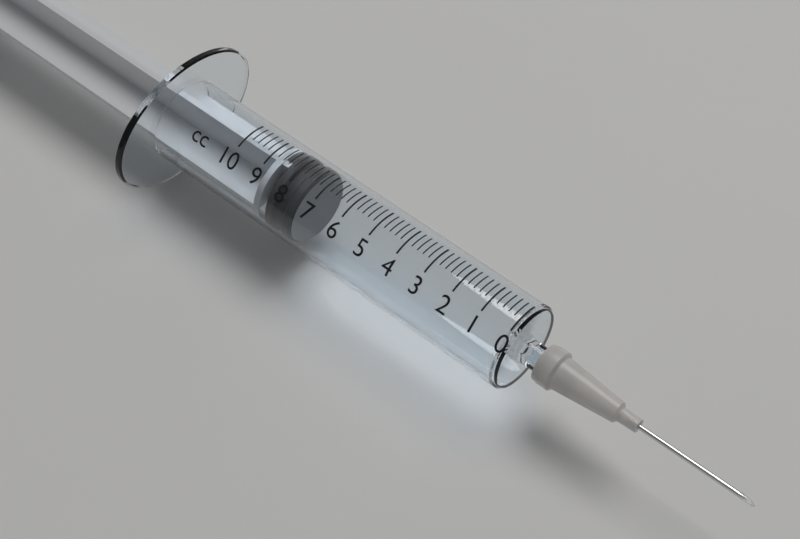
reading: 7.4 cc
